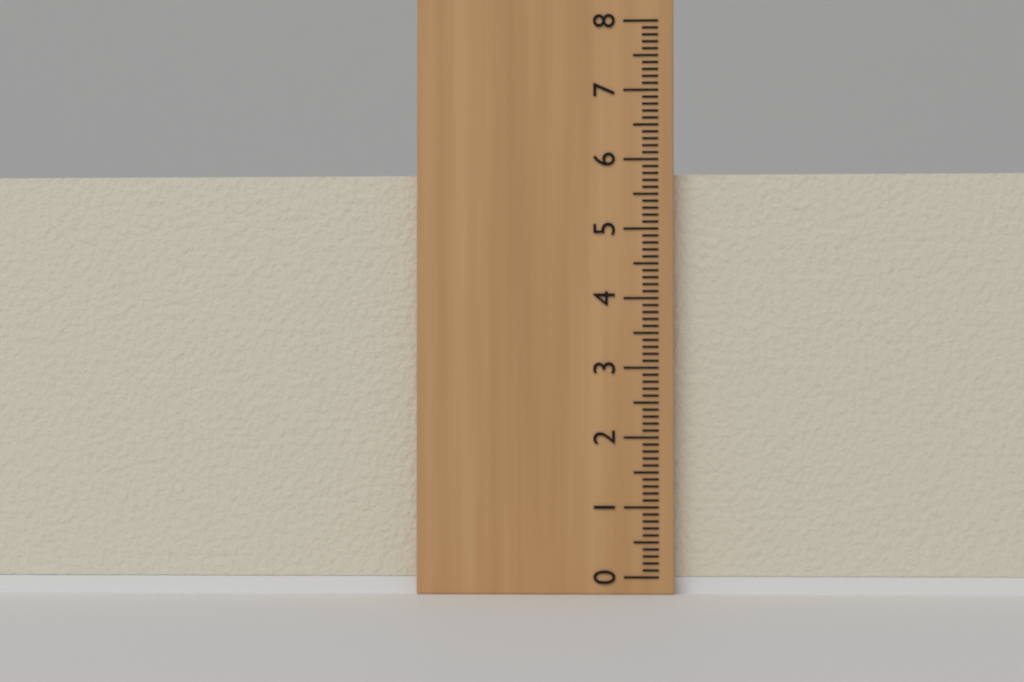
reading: 5.8 (no unit)
